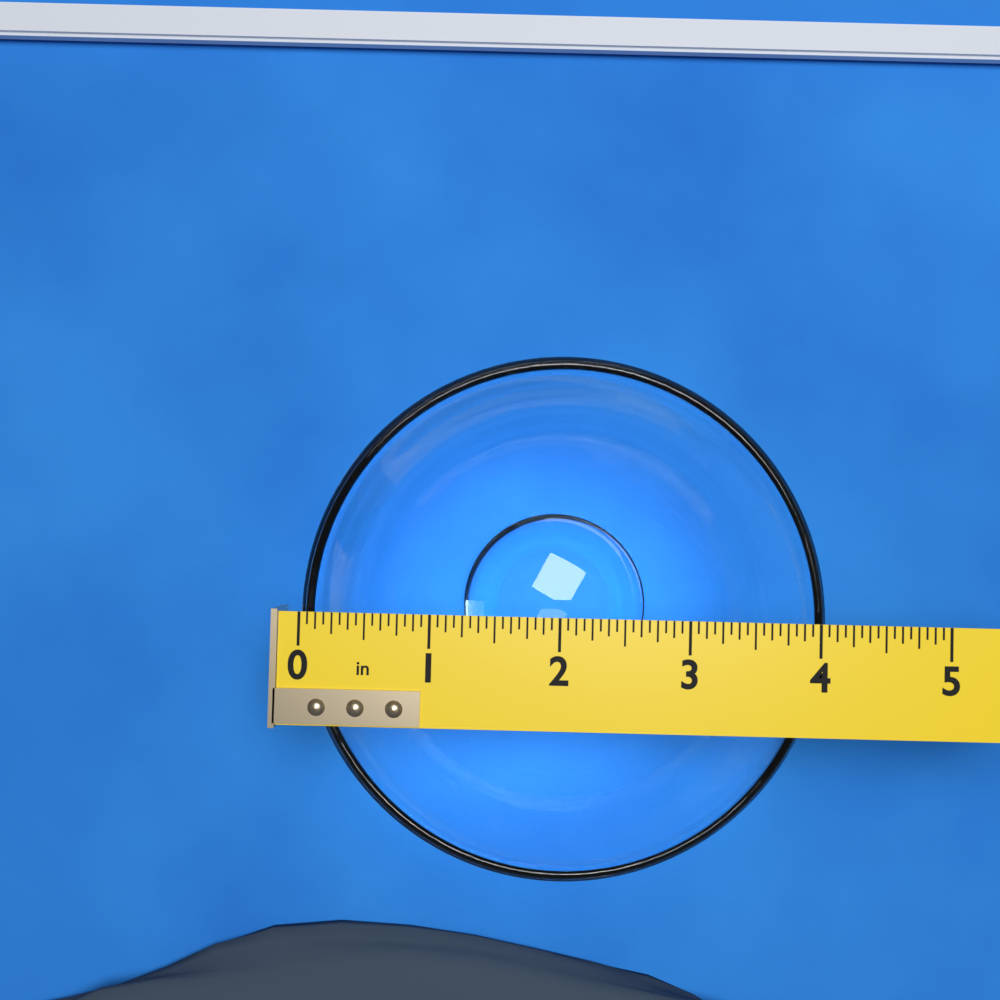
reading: 4.0625 in
